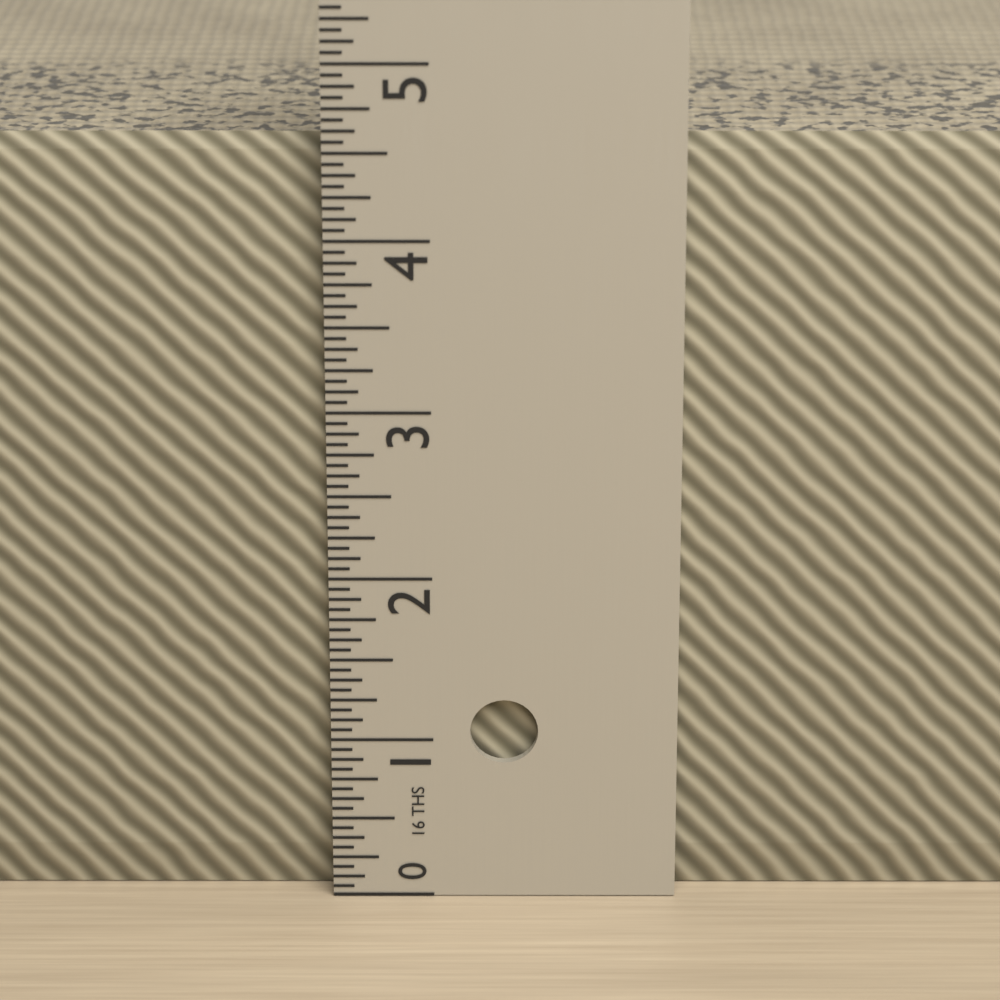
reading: 4.5625 in
